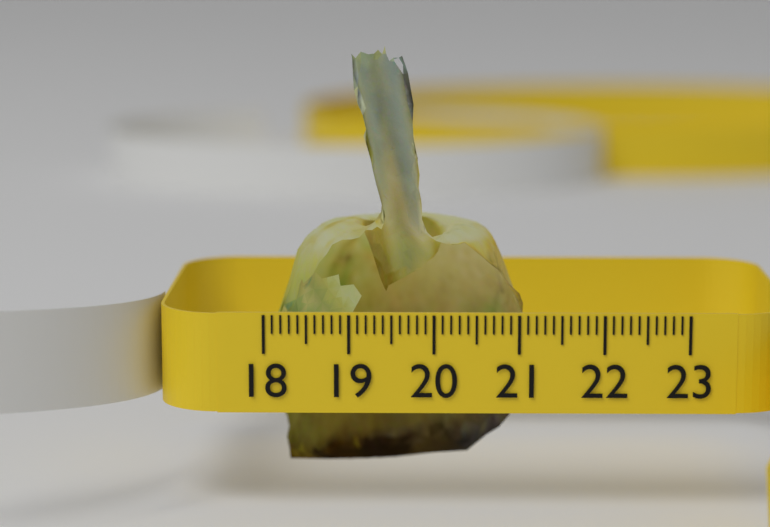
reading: 21.2 (no unit)
